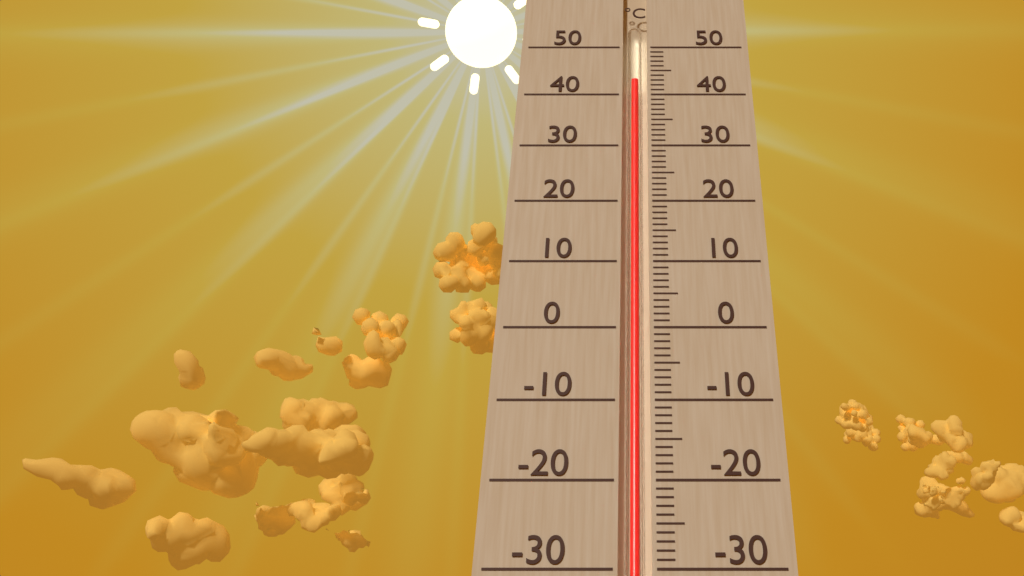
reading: 43 °C
